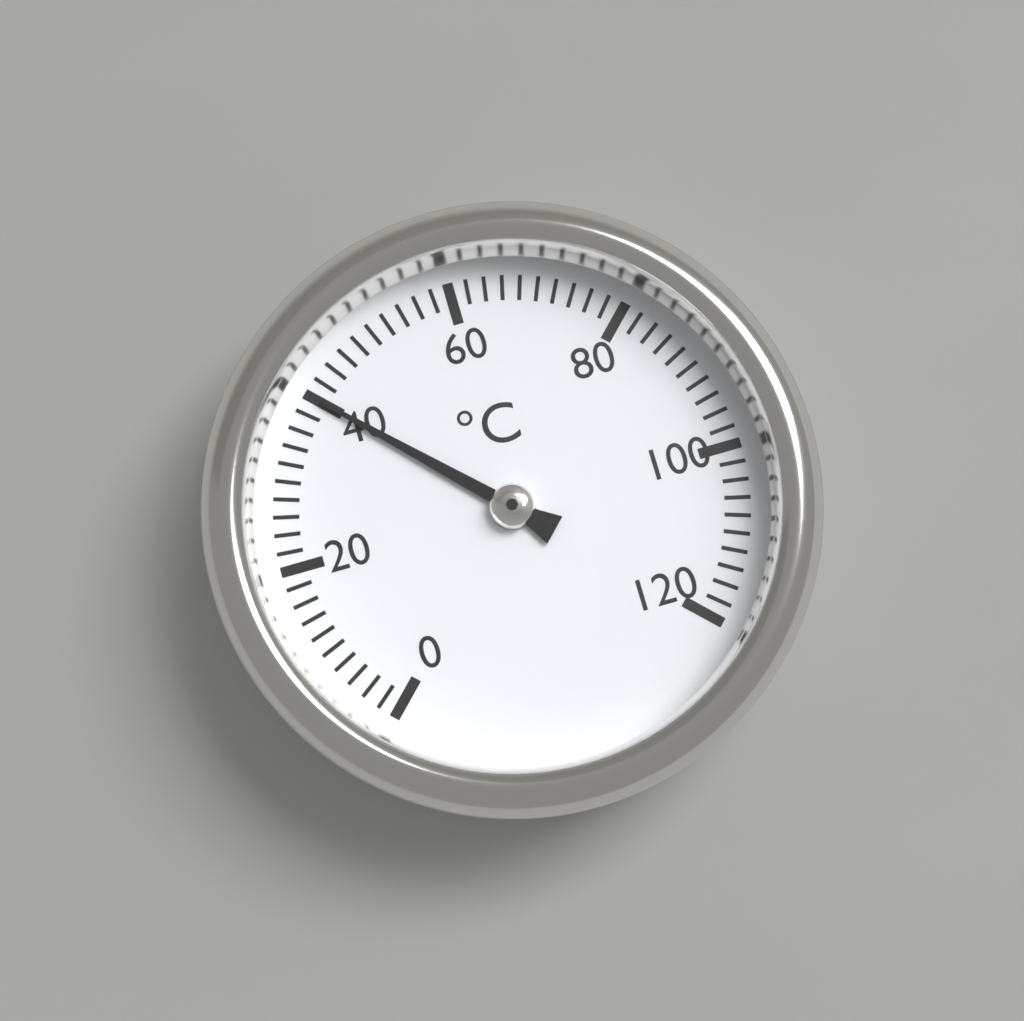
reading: 40 °C
